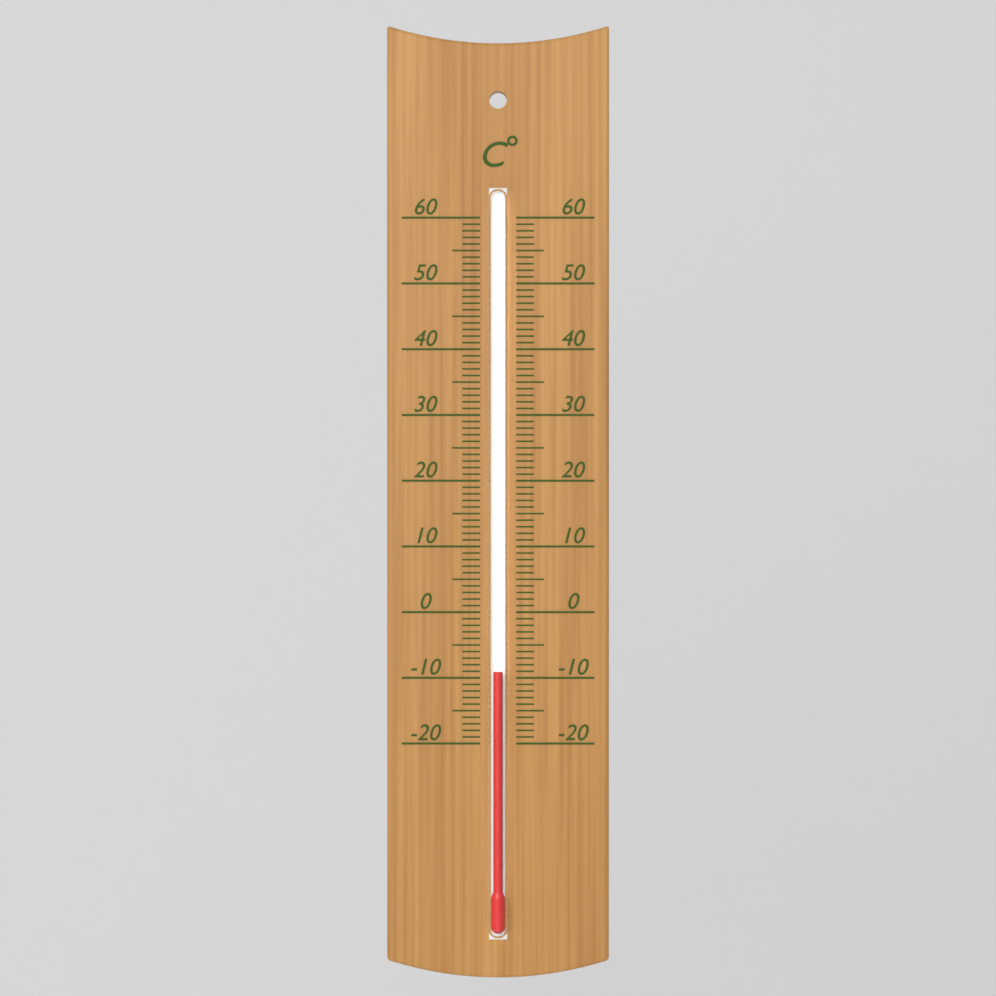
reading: -9 °C
